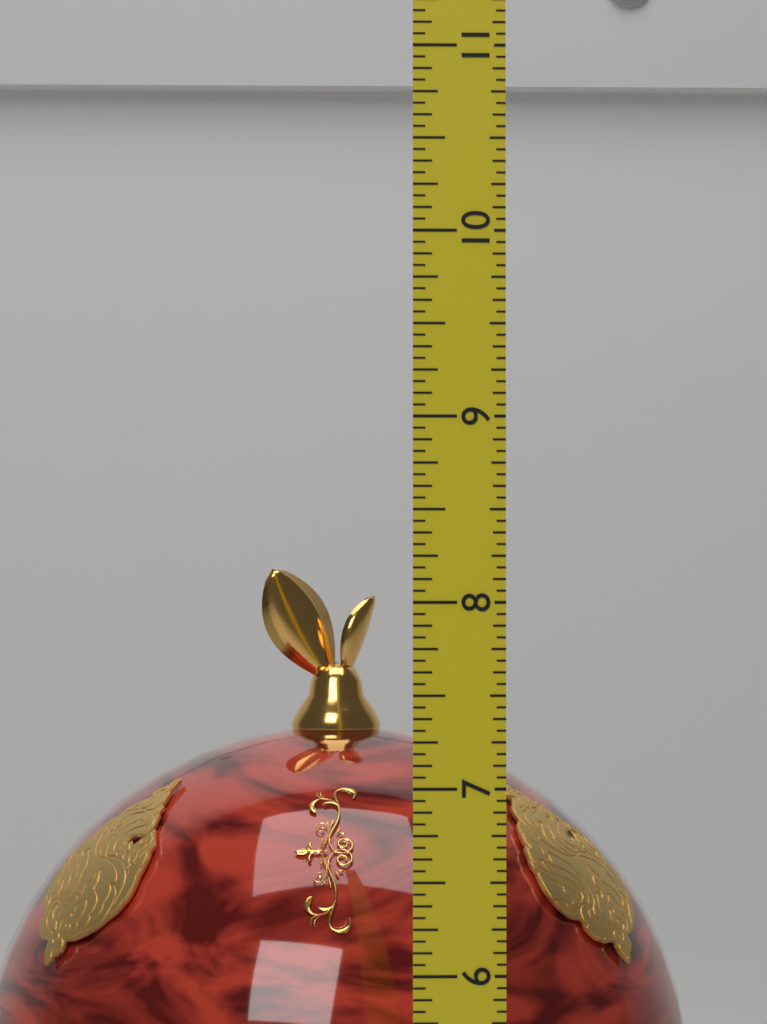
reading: 8.1875 (no unit)
